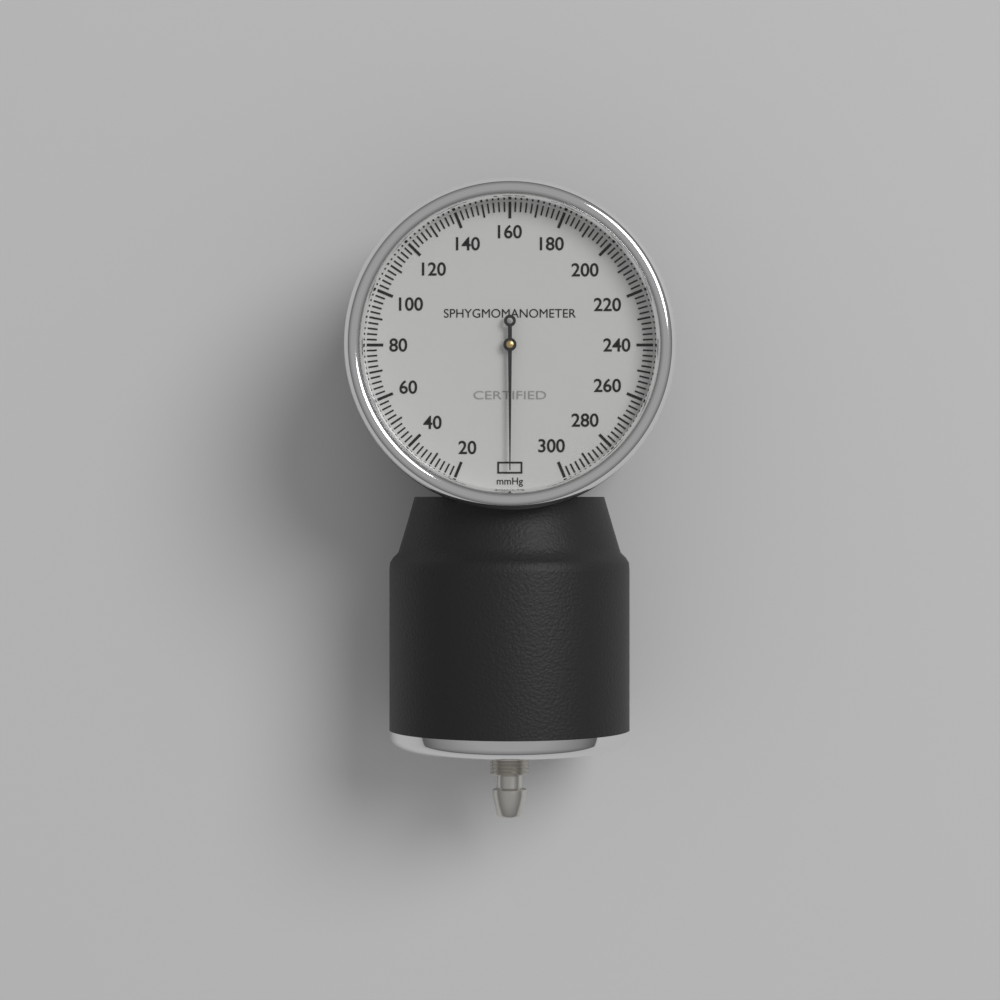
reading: 0 mmHg
